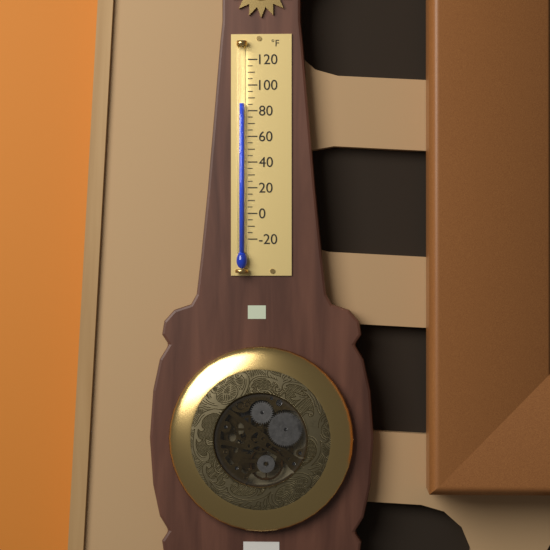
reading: 85 °F
